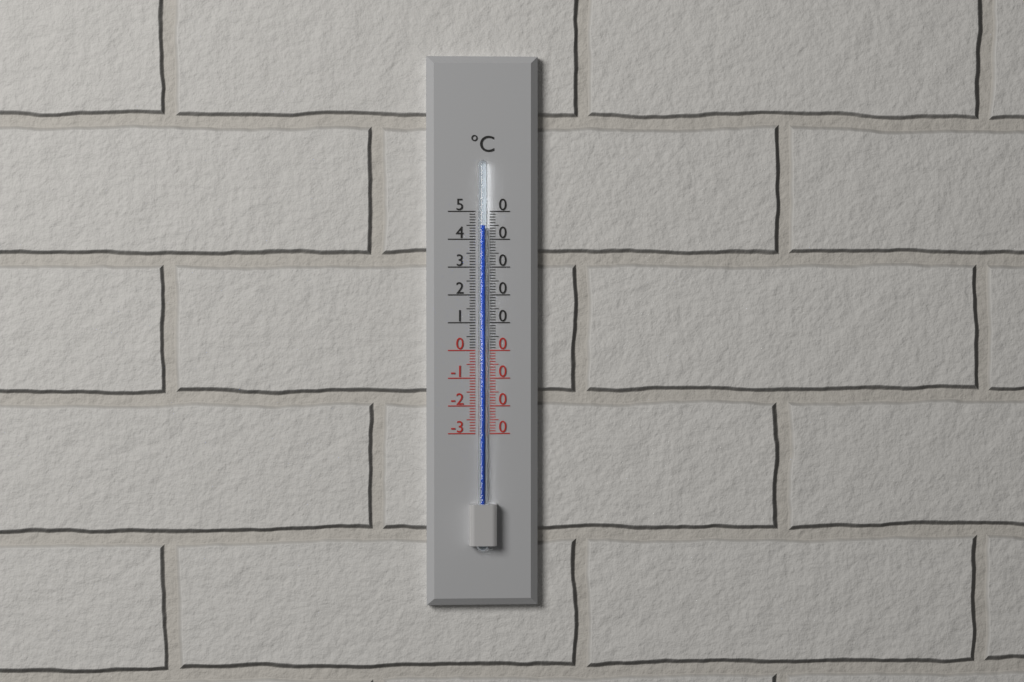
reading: 45 °C
